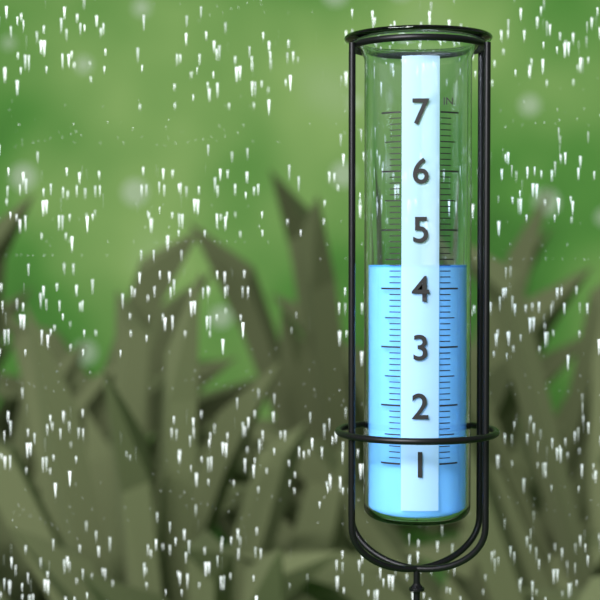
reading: 4.4 in
